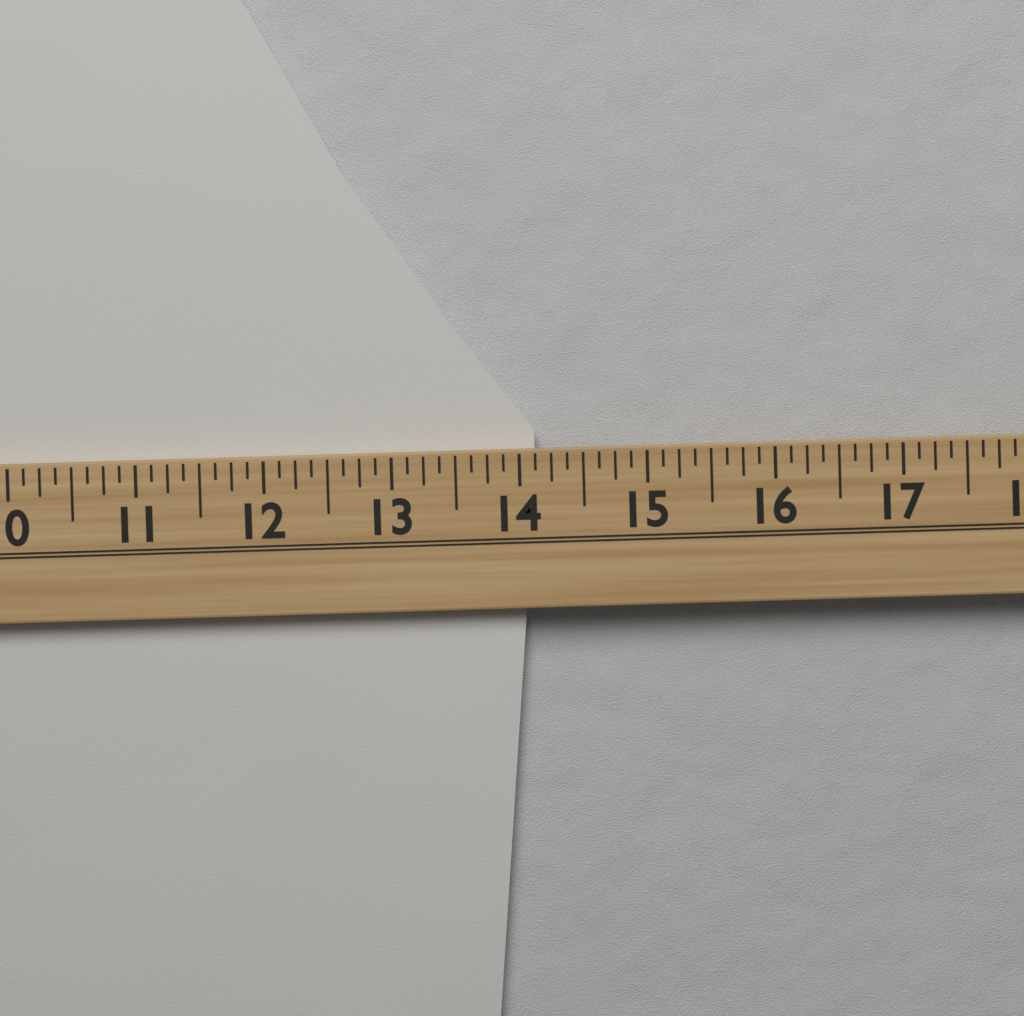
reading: 14.125 (no unit)
